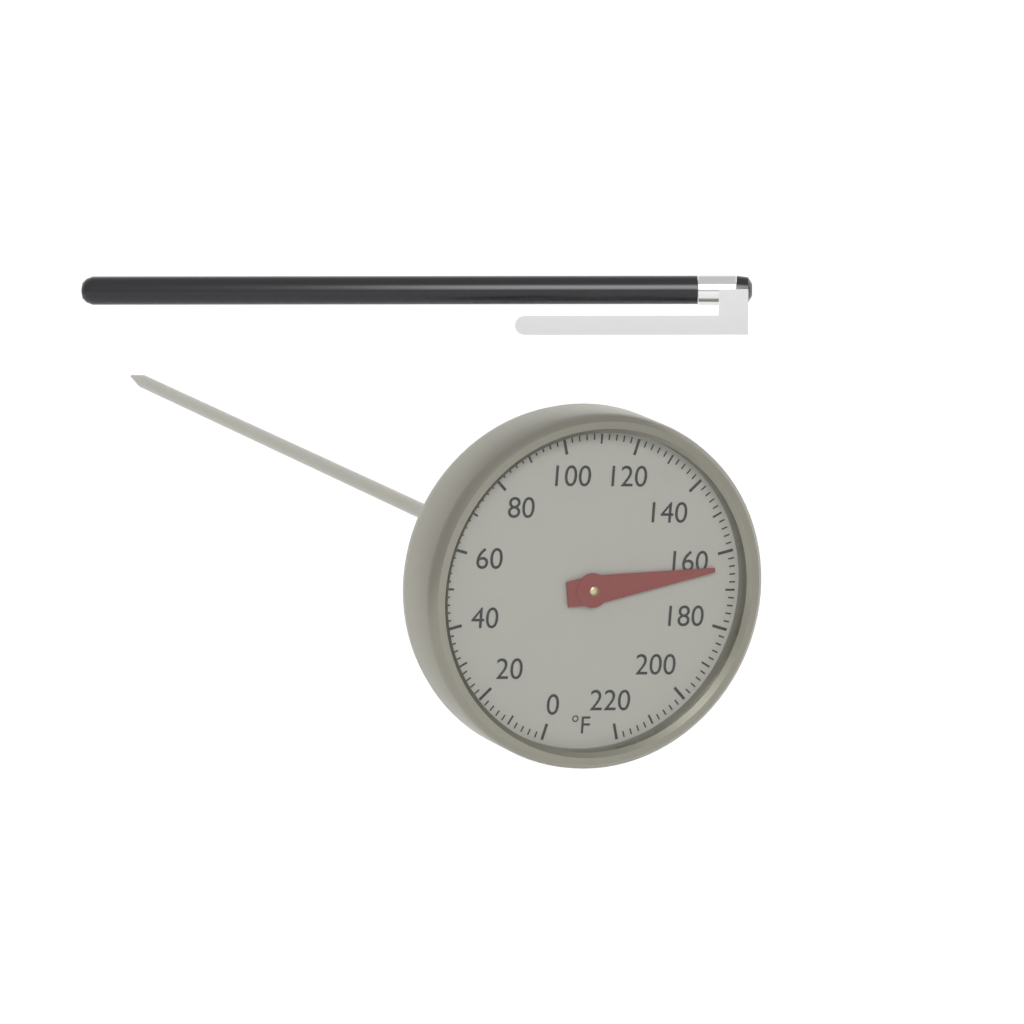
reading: 164 °F
